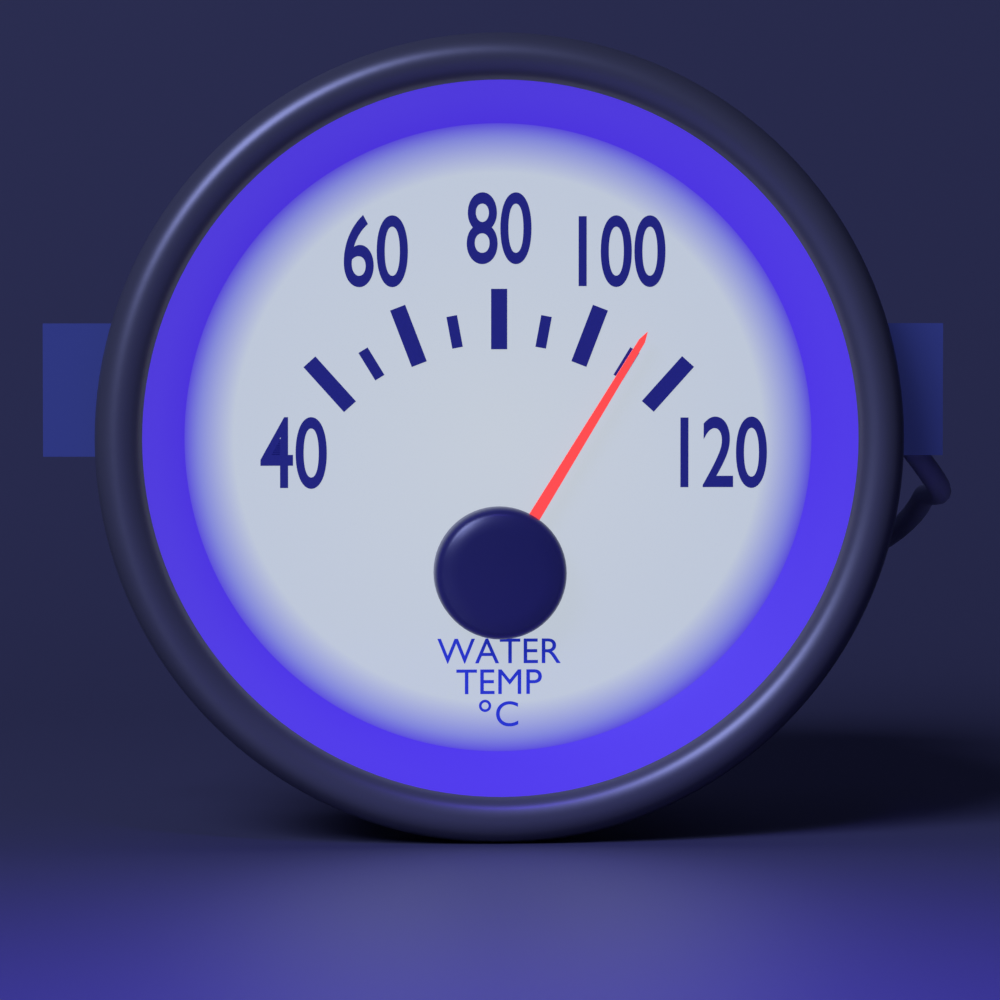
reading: 110 °C
